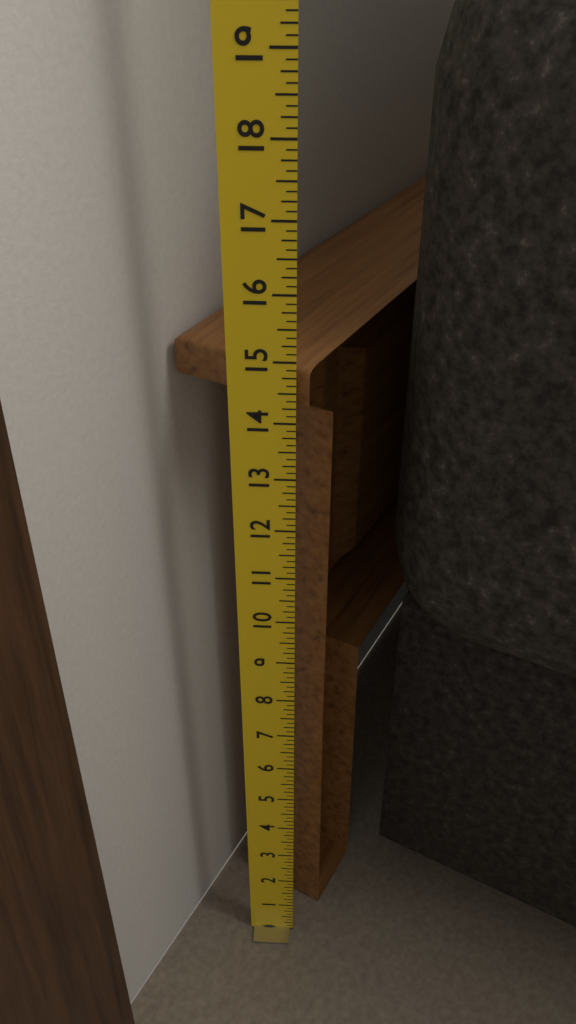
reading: 14.875 in
